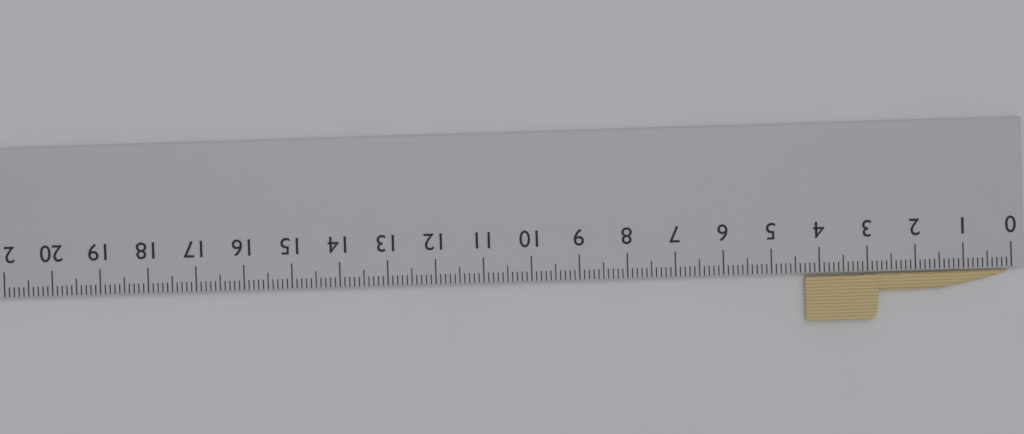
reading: 4.3 cm
